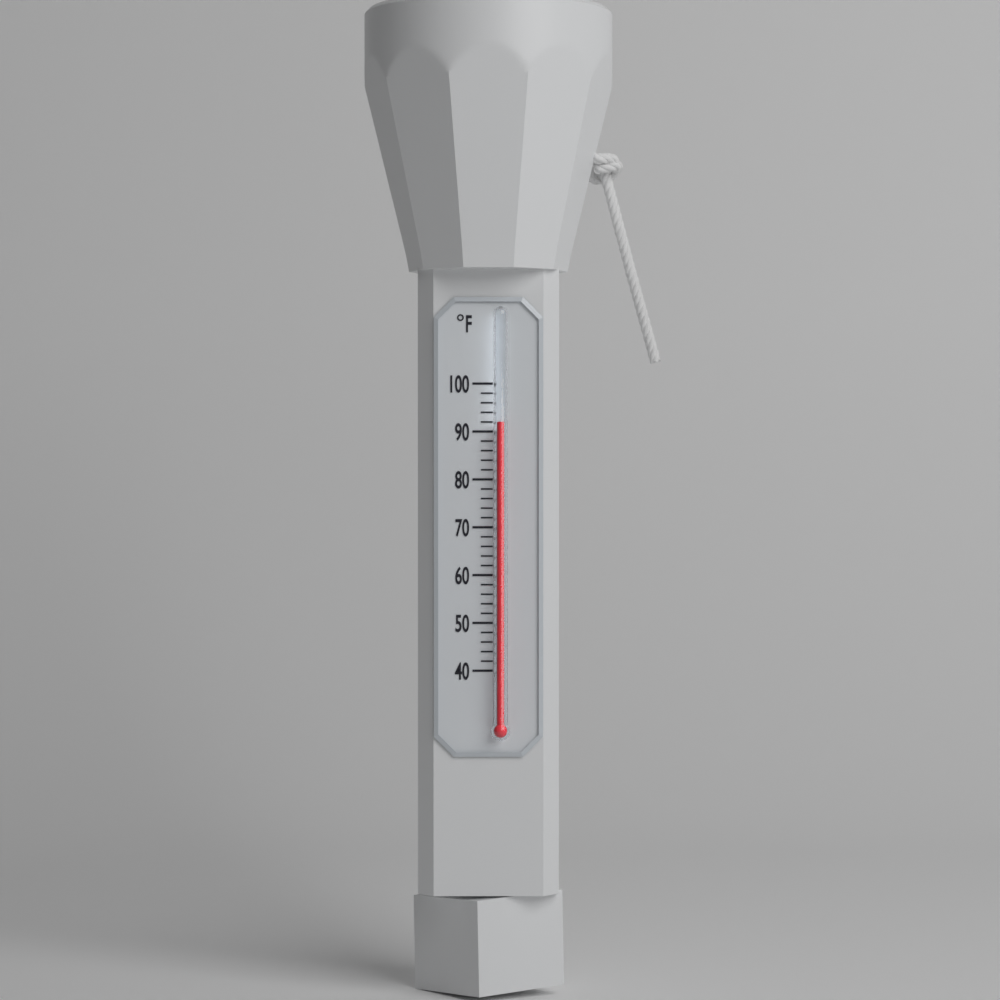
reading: 92 °F
